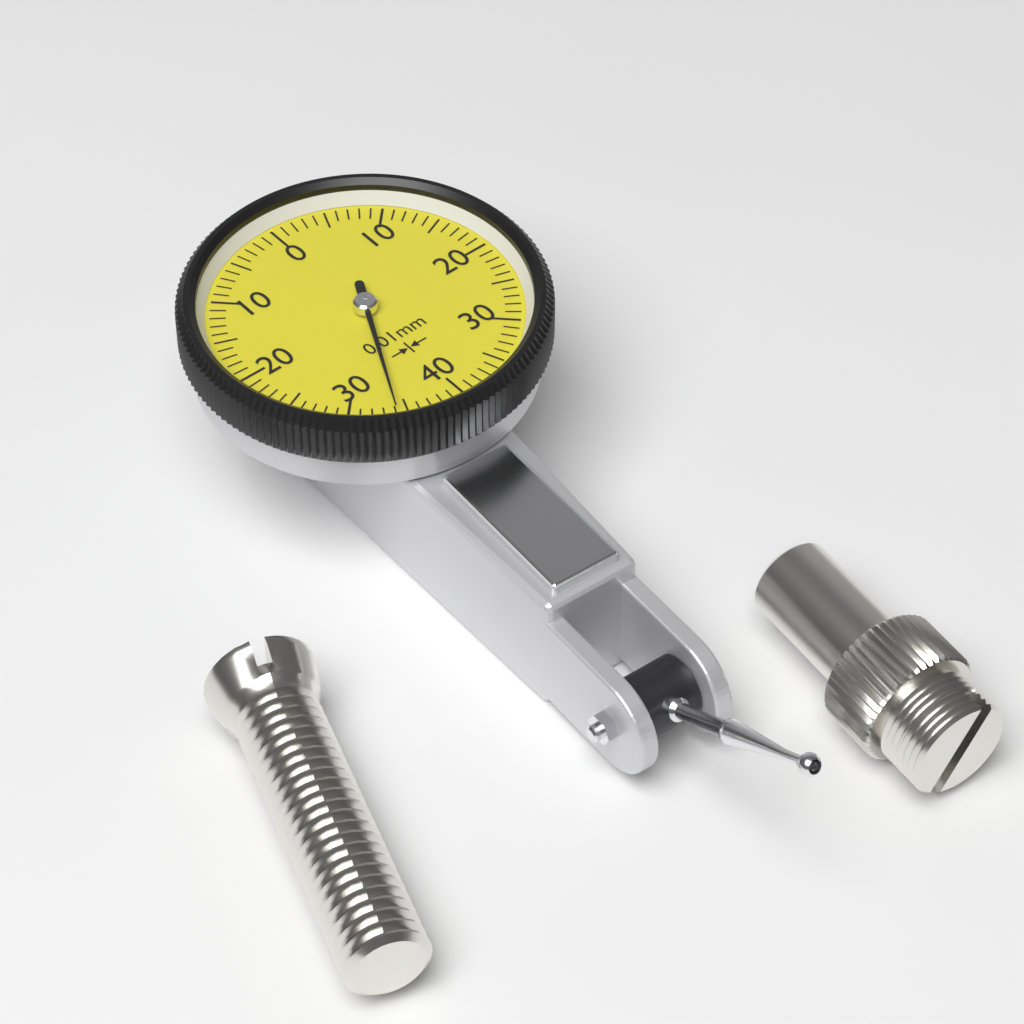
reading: 0.34 mm
